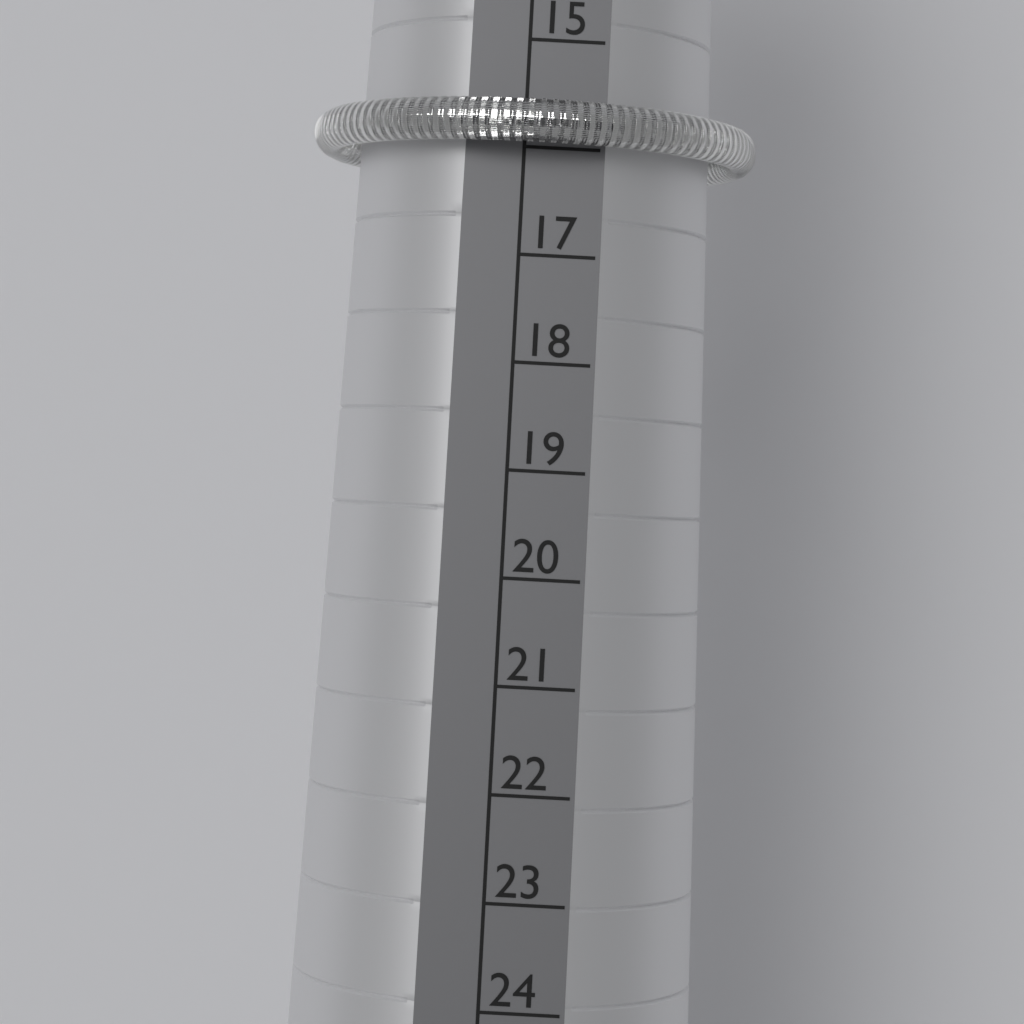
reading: 16 (no unit)
